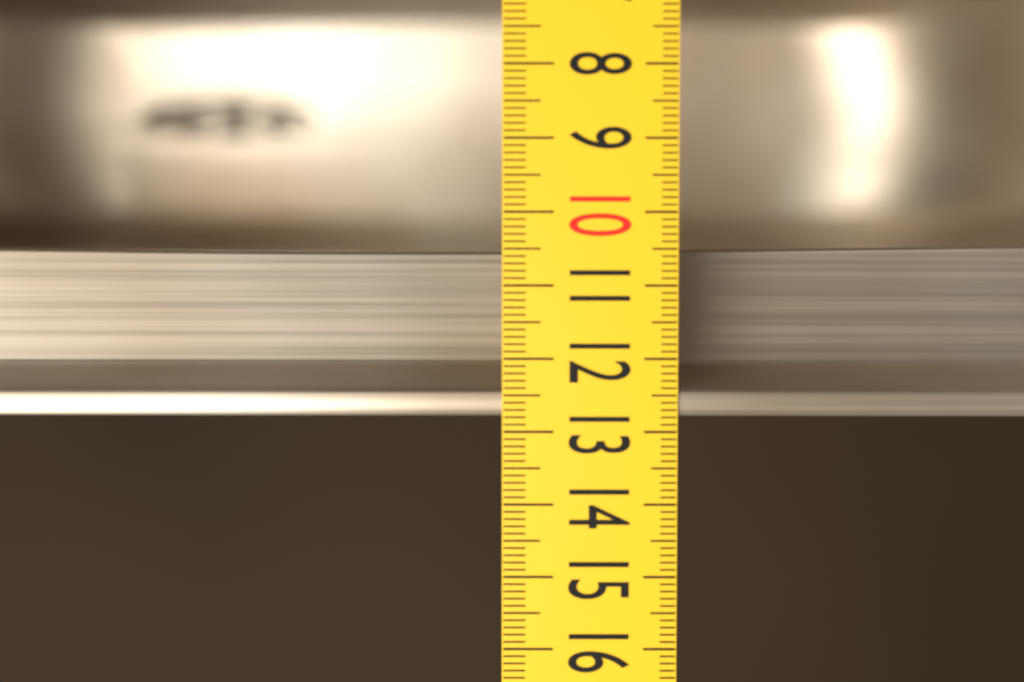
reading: 12.8 (no unit)
